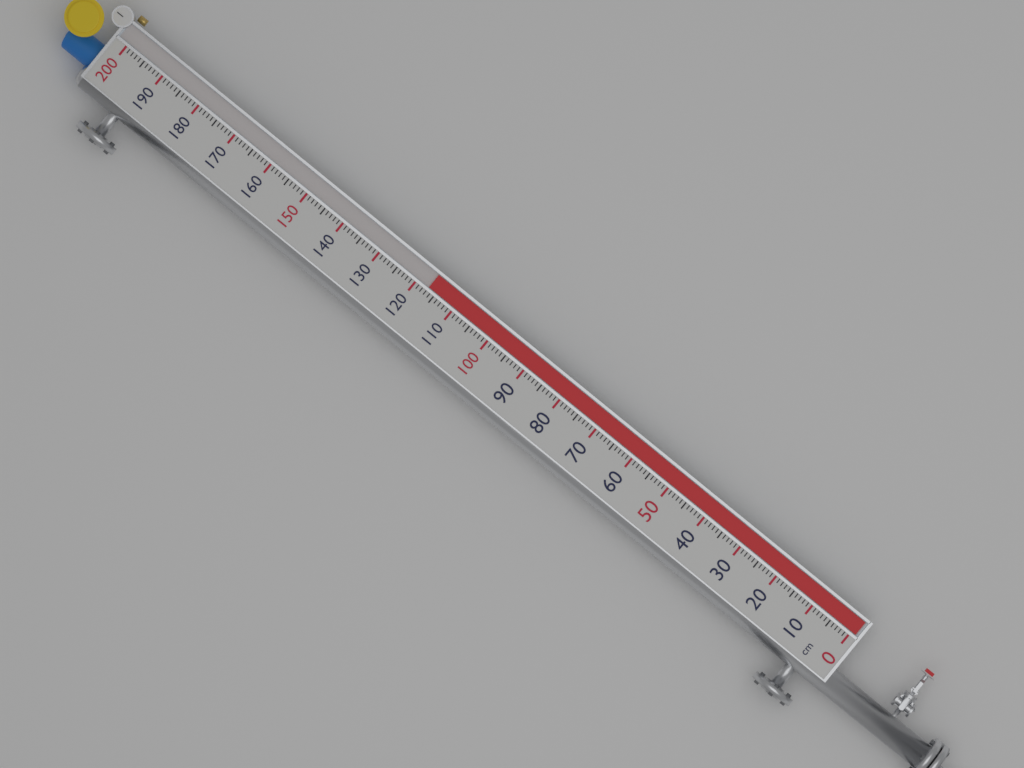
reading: 117 cm
